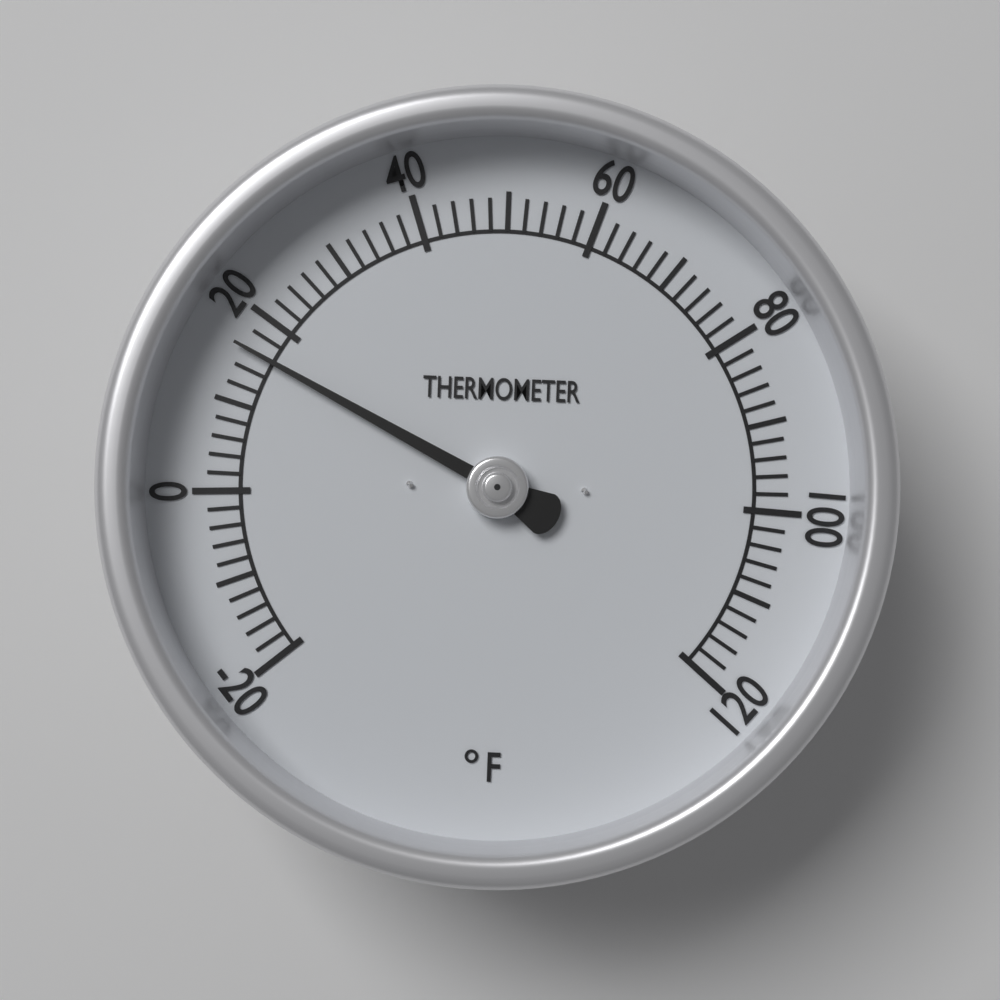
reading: 16 °F
